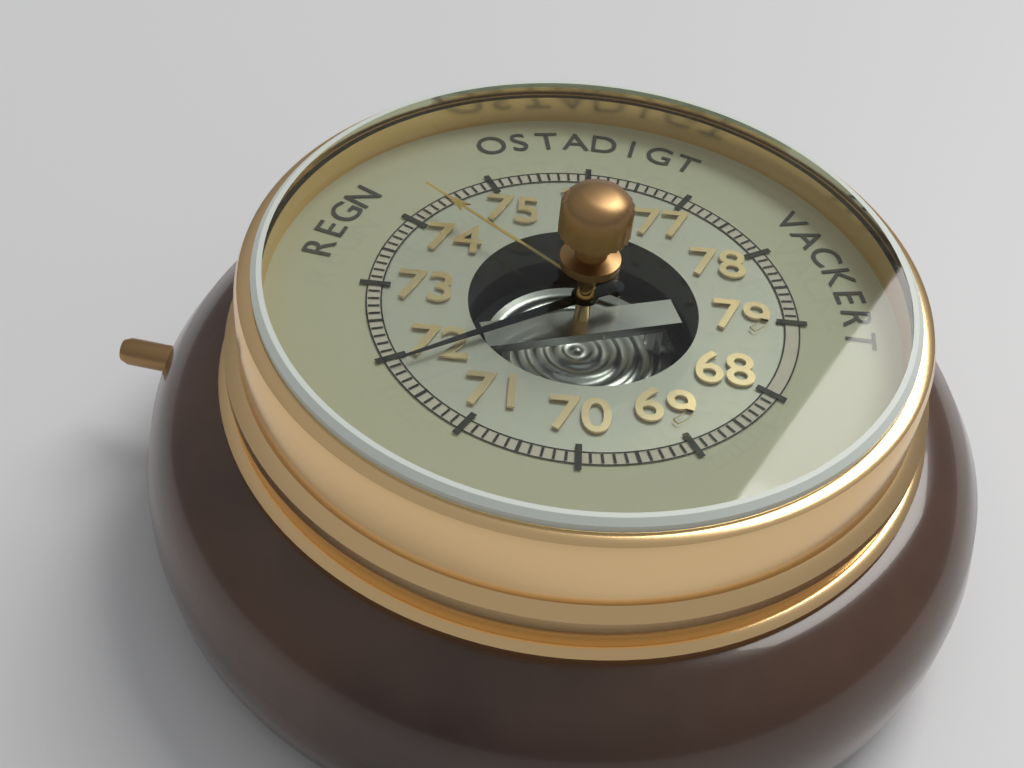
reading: 71.9 (no unit)
